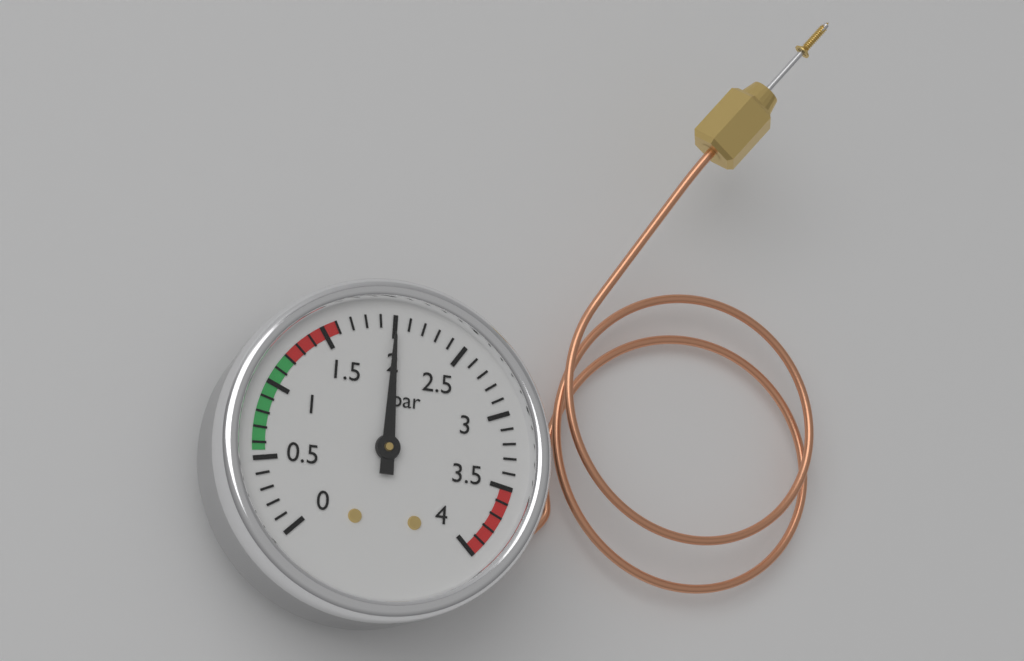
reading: 2.0 bar
